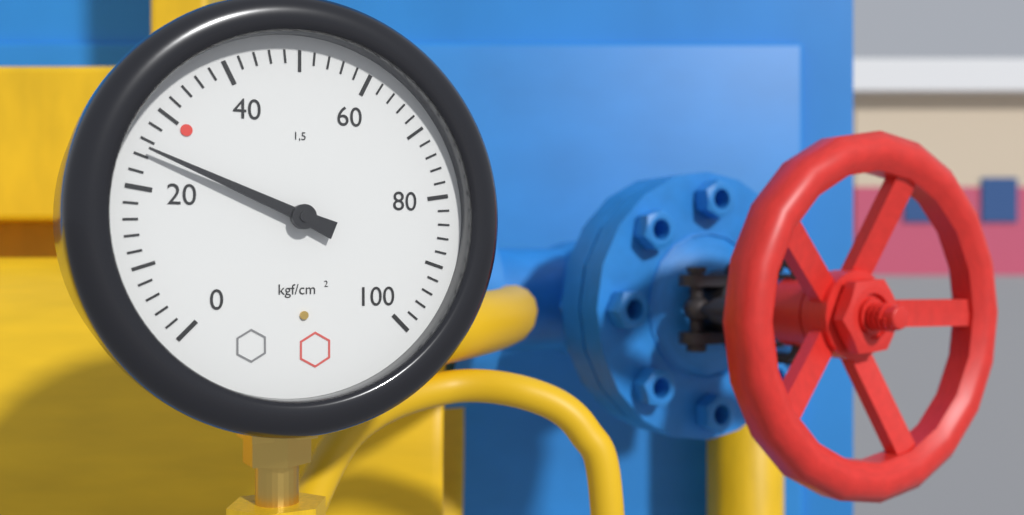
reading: 25 kgf/cm²
